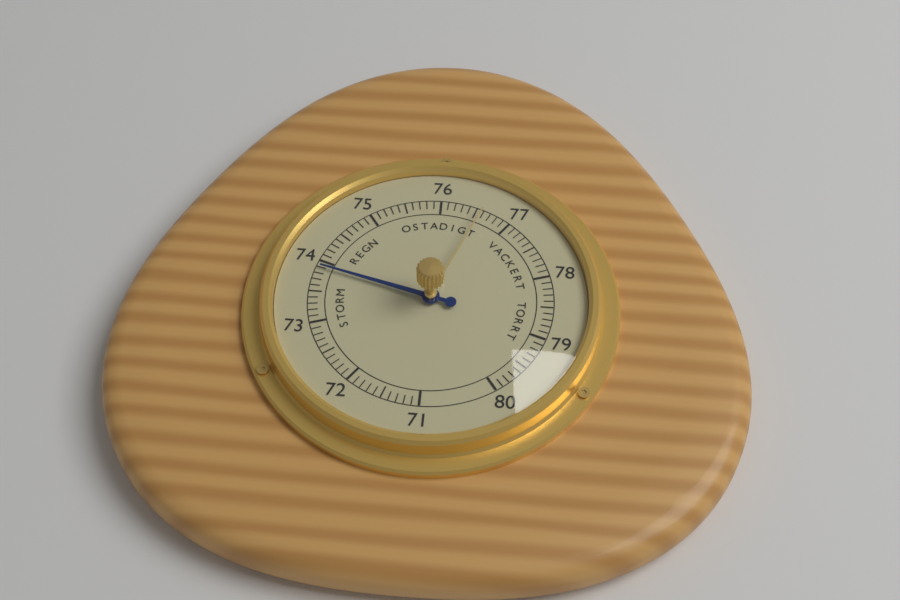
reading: 73.9 (no unit)
